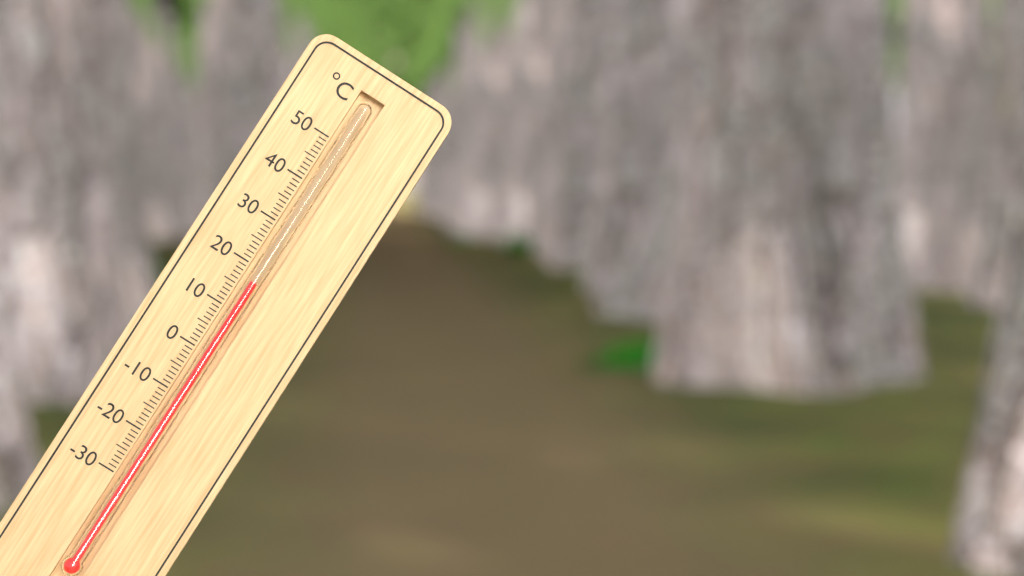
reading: 17 °C
